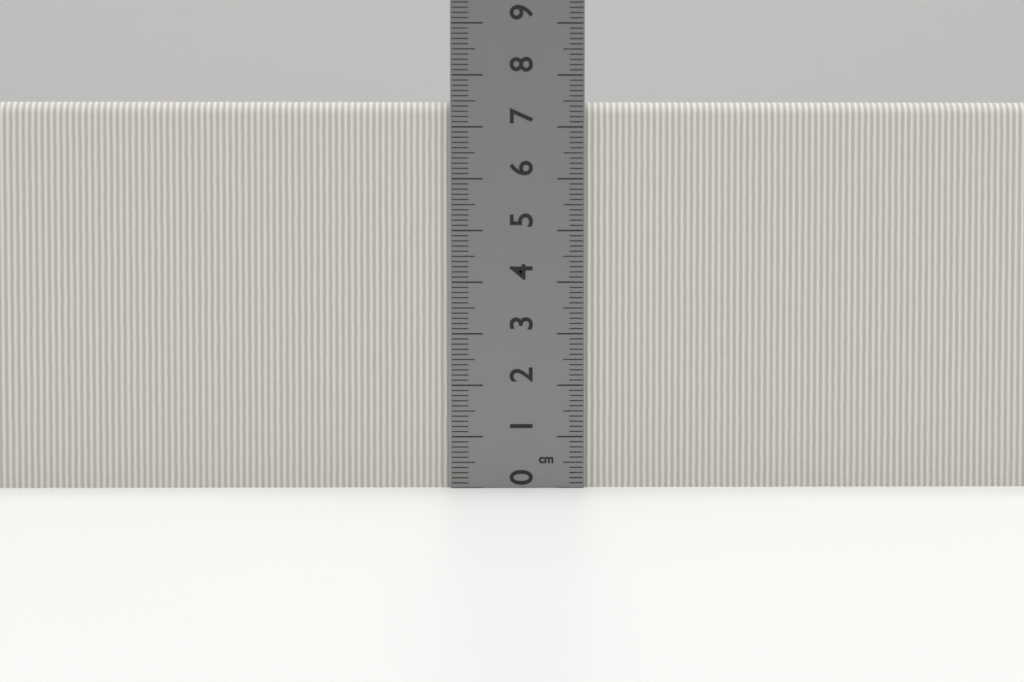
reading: 7.5 cm
